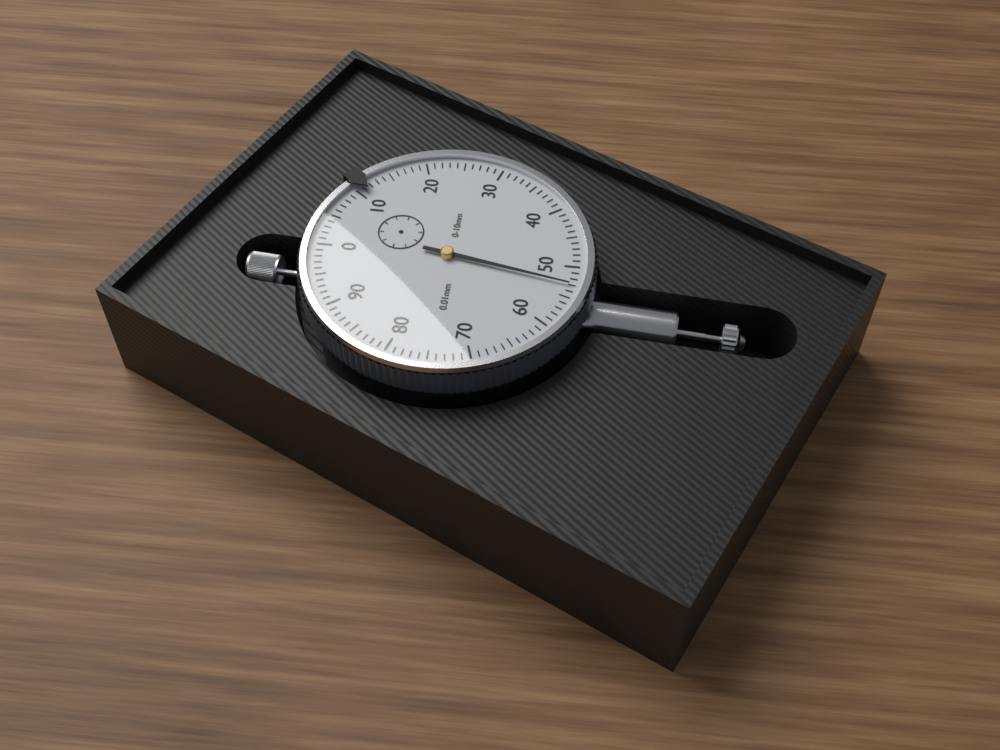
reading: 0.53 mm
